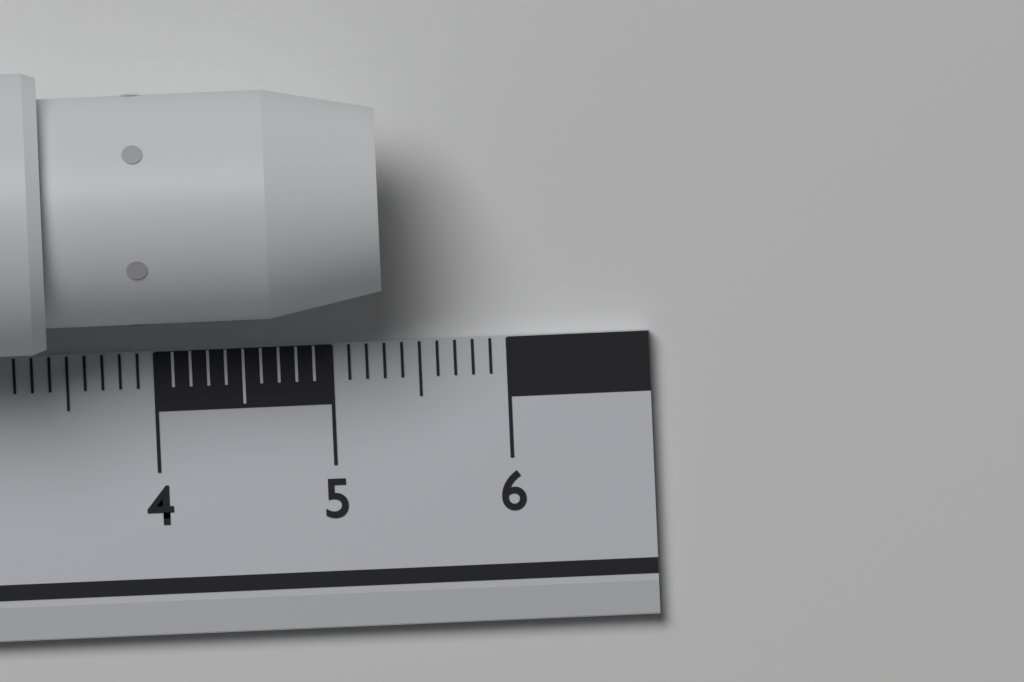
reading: 5.3 cm
